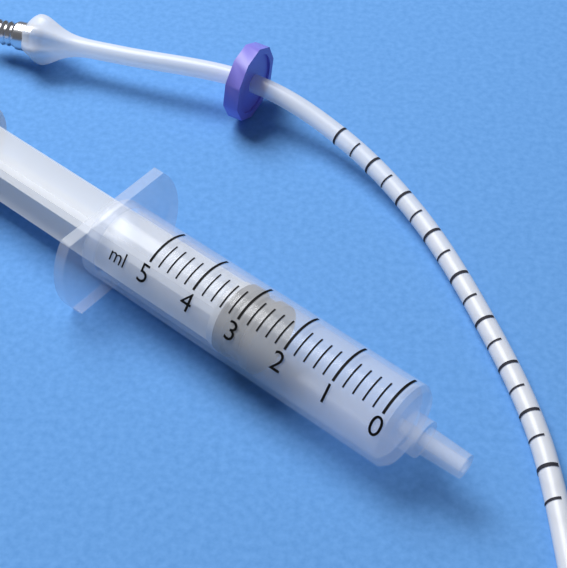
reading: 2.6 ml
